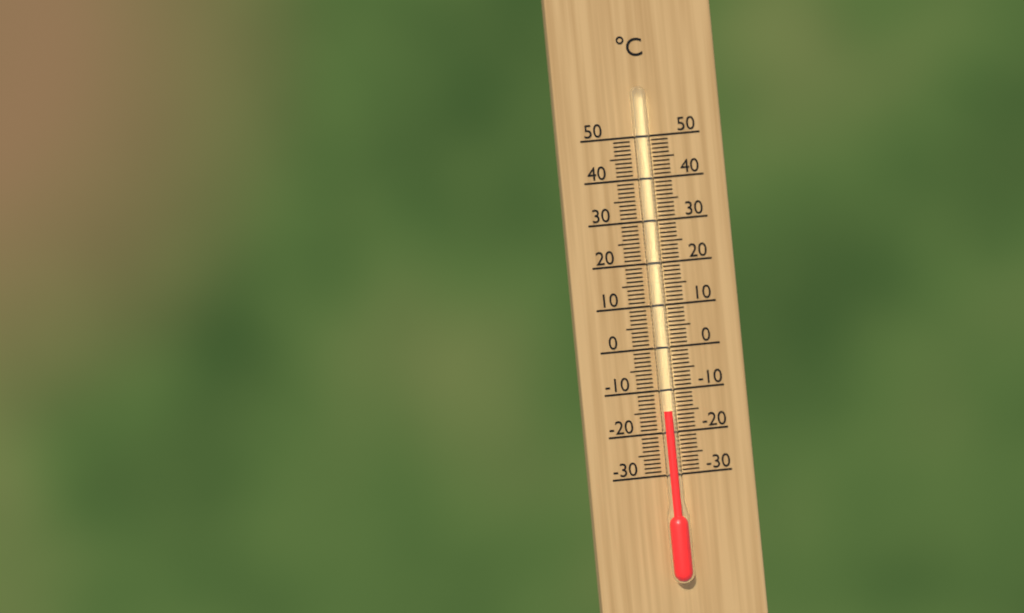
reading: -15 °C
